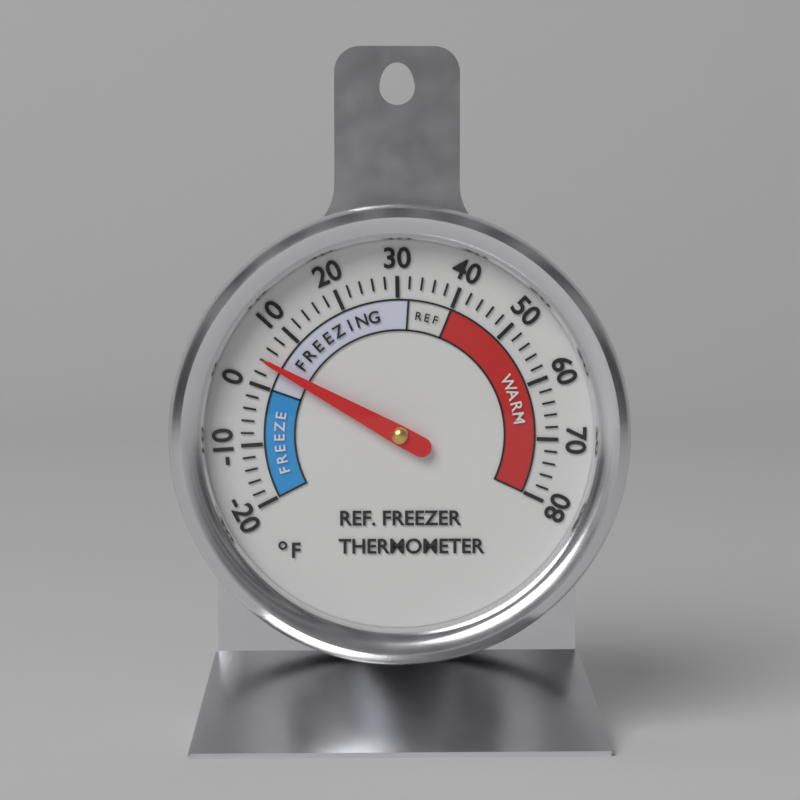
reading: 4 °F
